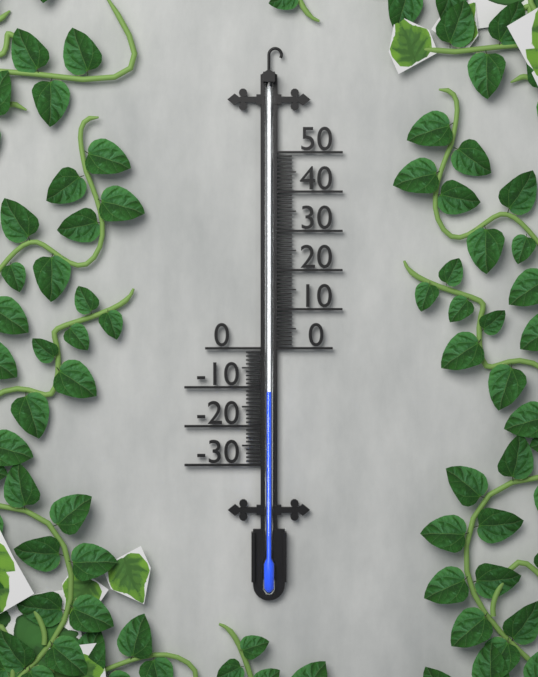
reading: -11 (no unit)
